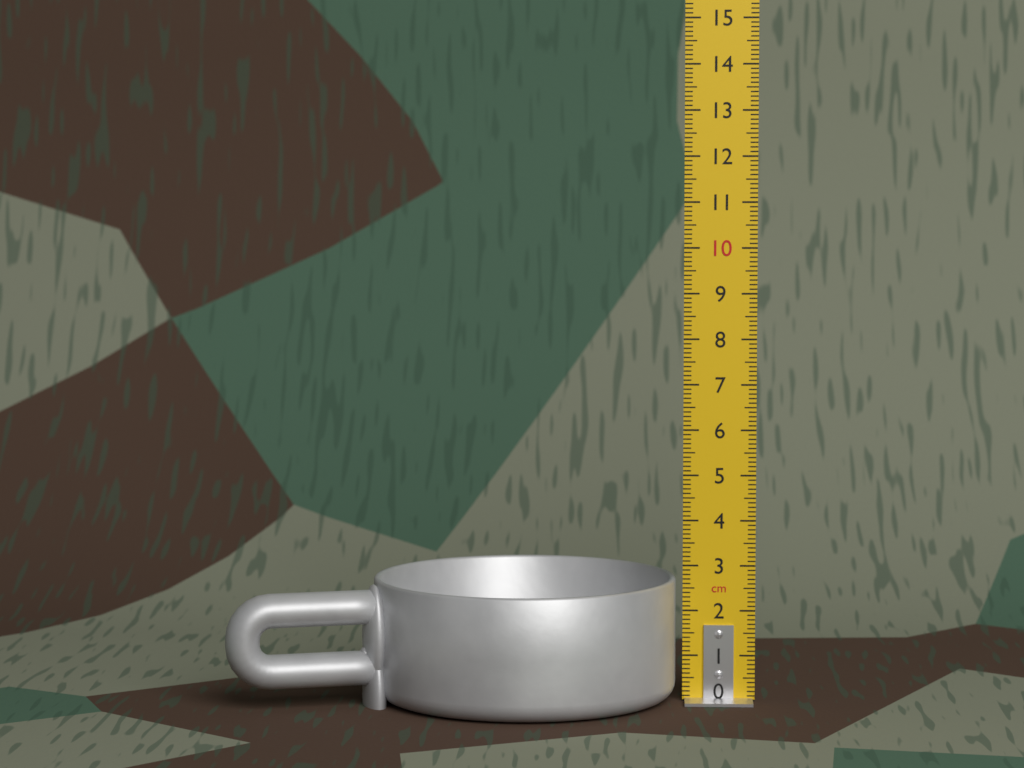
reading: 2.7 cm
